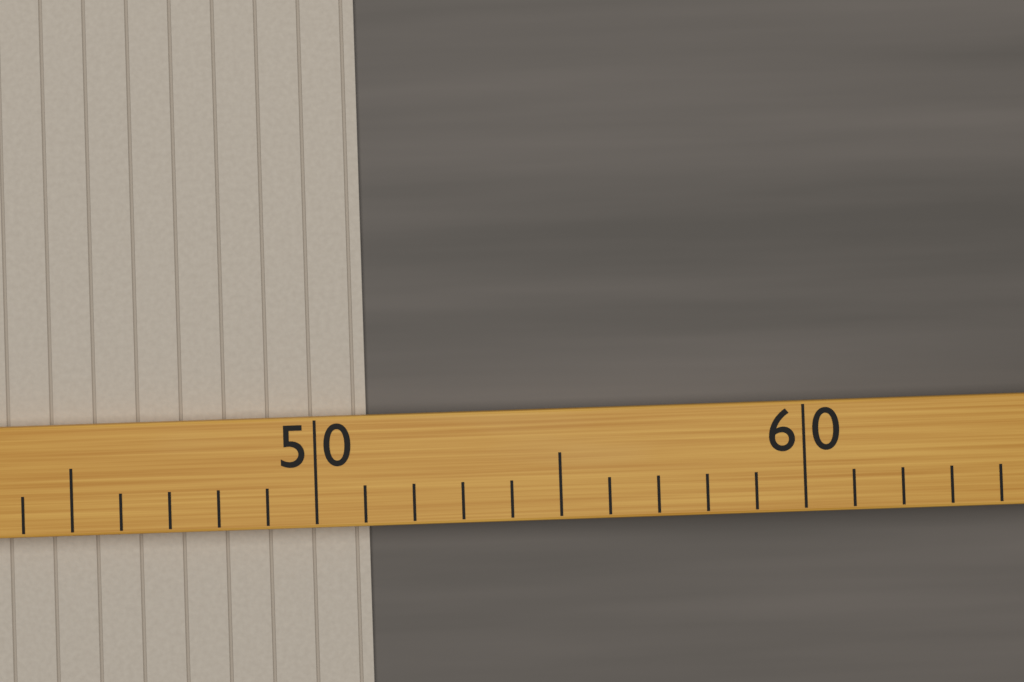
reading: 51 (no unit)
